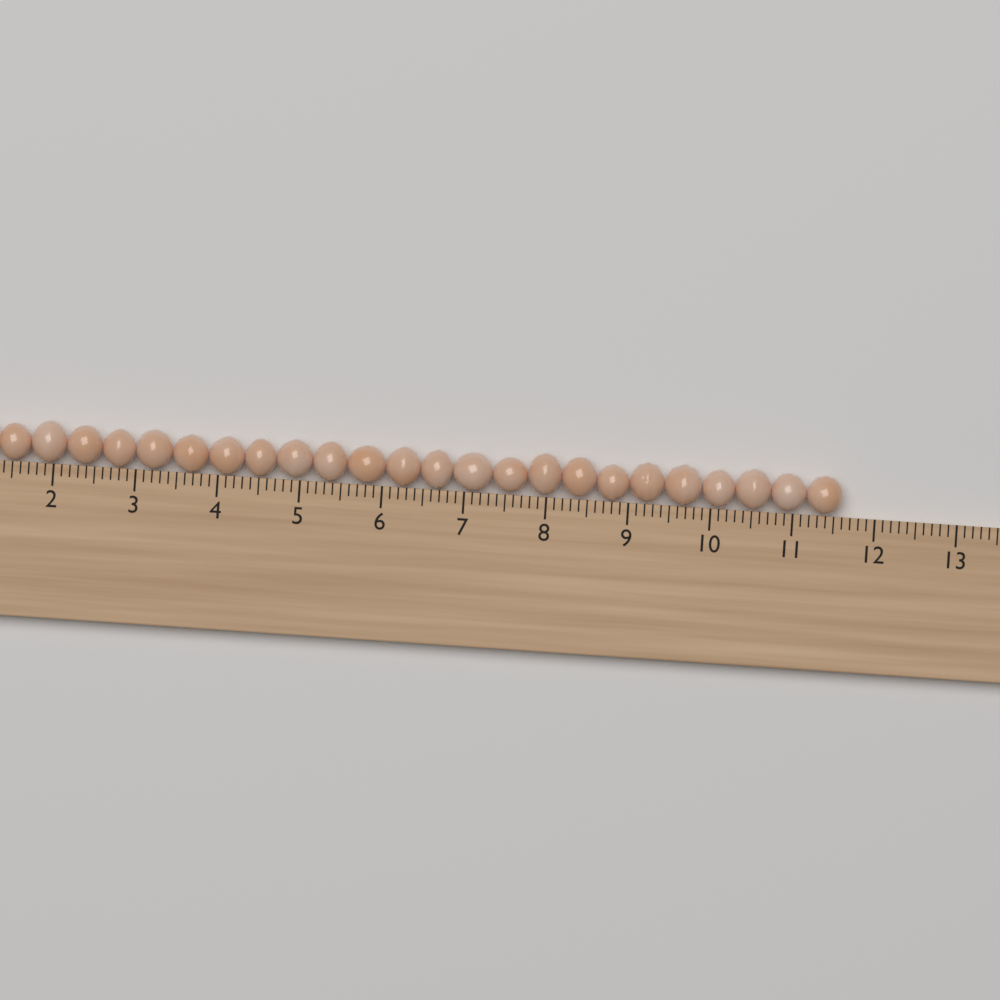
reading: 11.6 cm
